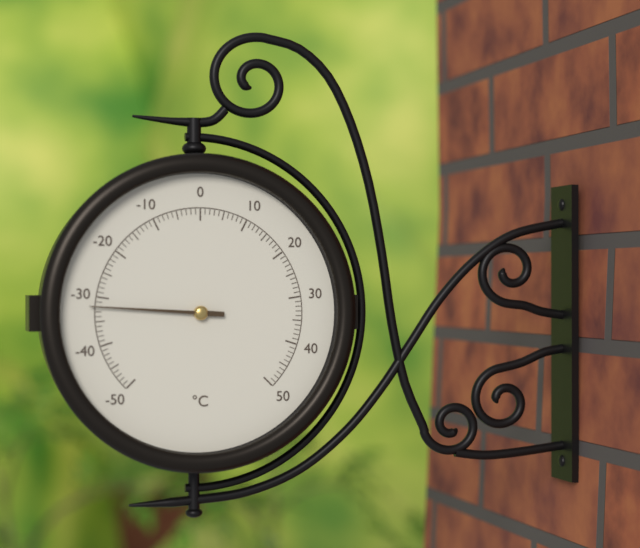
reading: -32 °C
